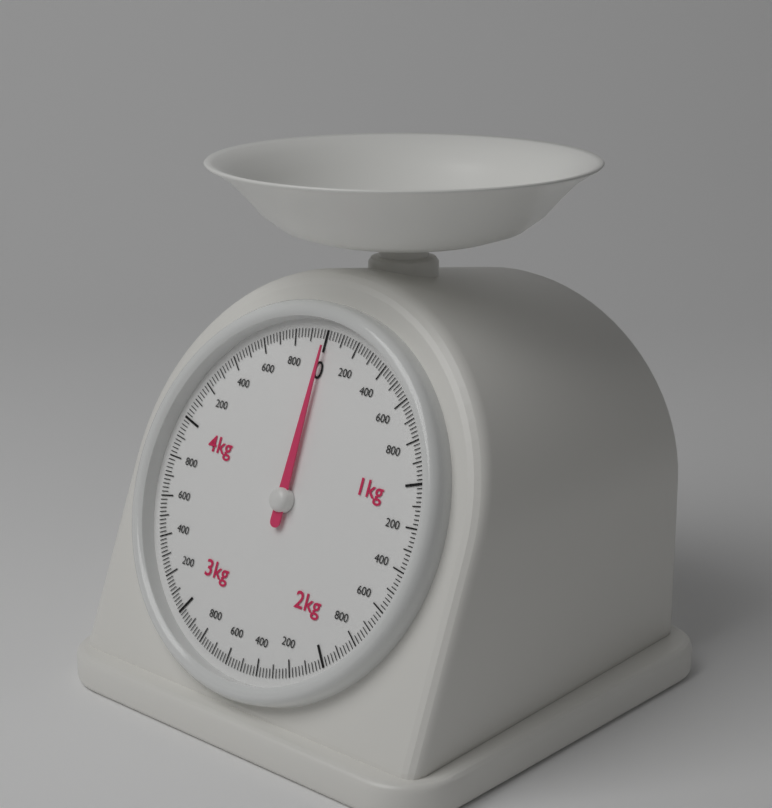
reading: 0.00 kg
